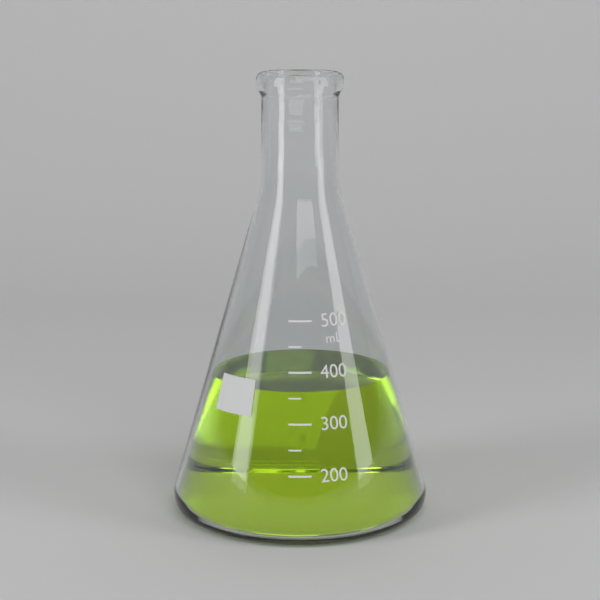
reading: 360 mL
